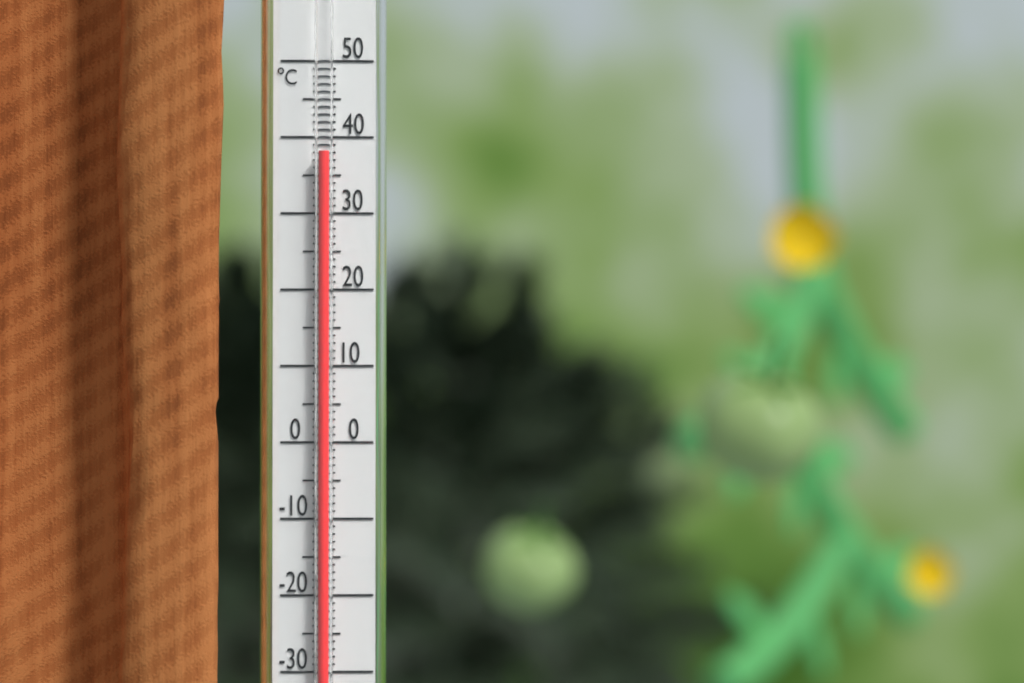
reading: 38 °C
